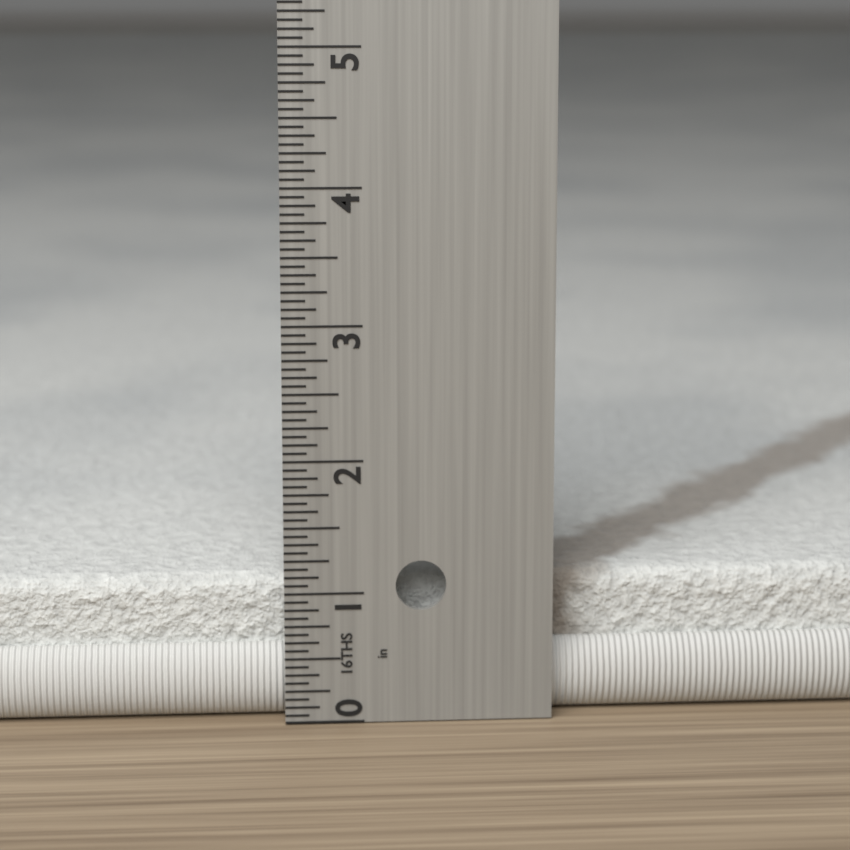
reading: 1.0625 in
